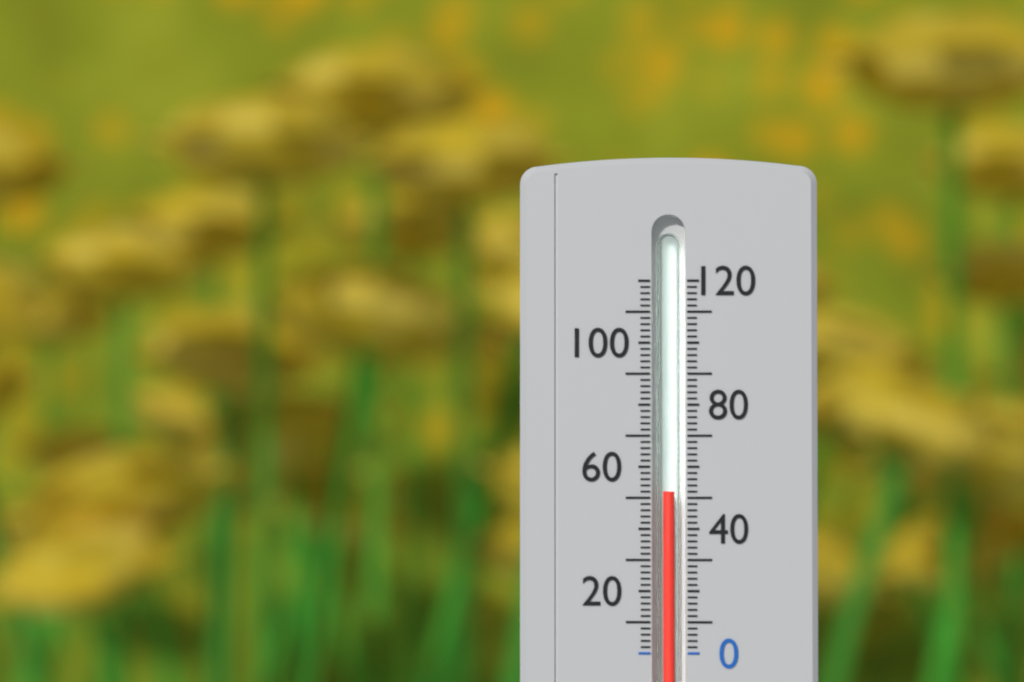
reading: 52 (no unit)
